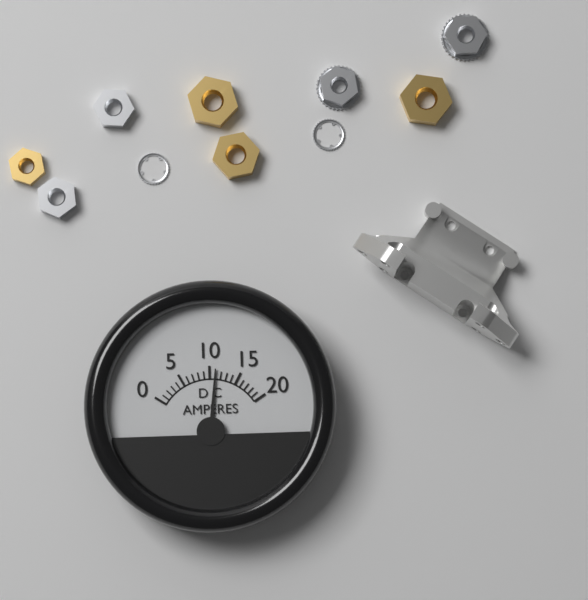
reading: 11 A
